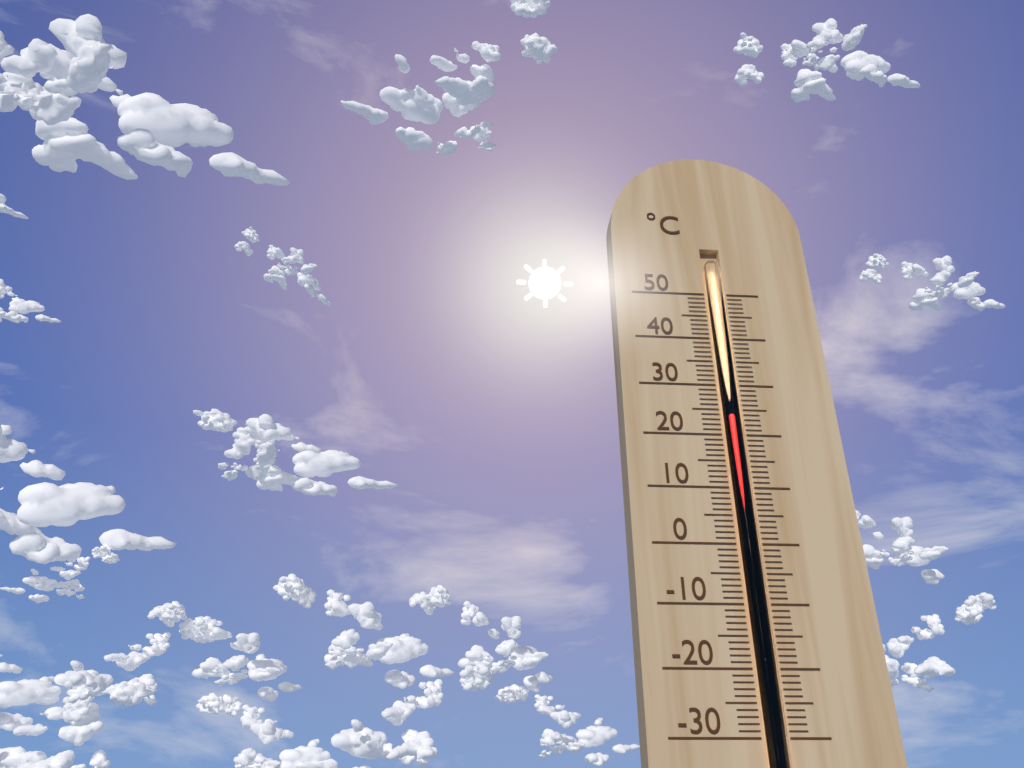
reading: 24 °C
